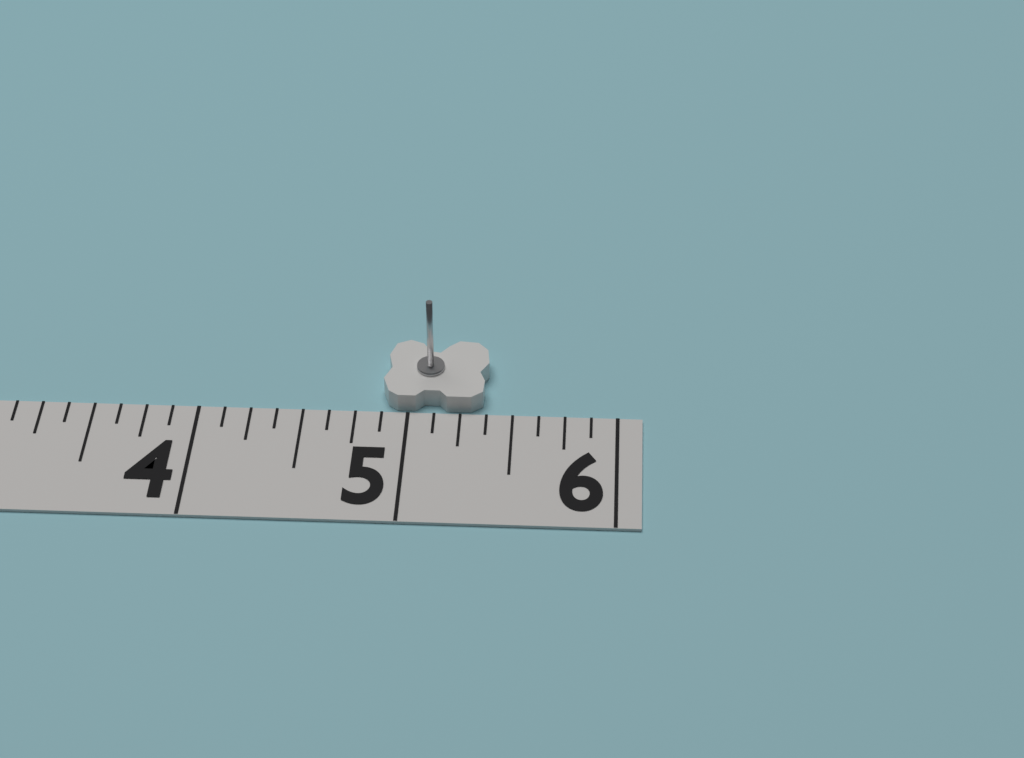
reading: 5.375 in
